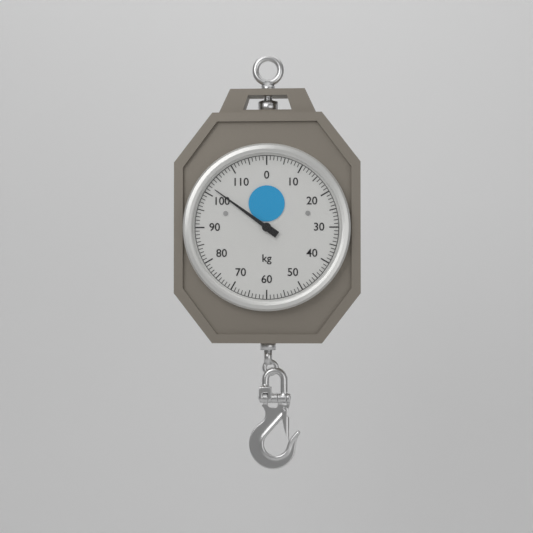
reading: 102 kg
